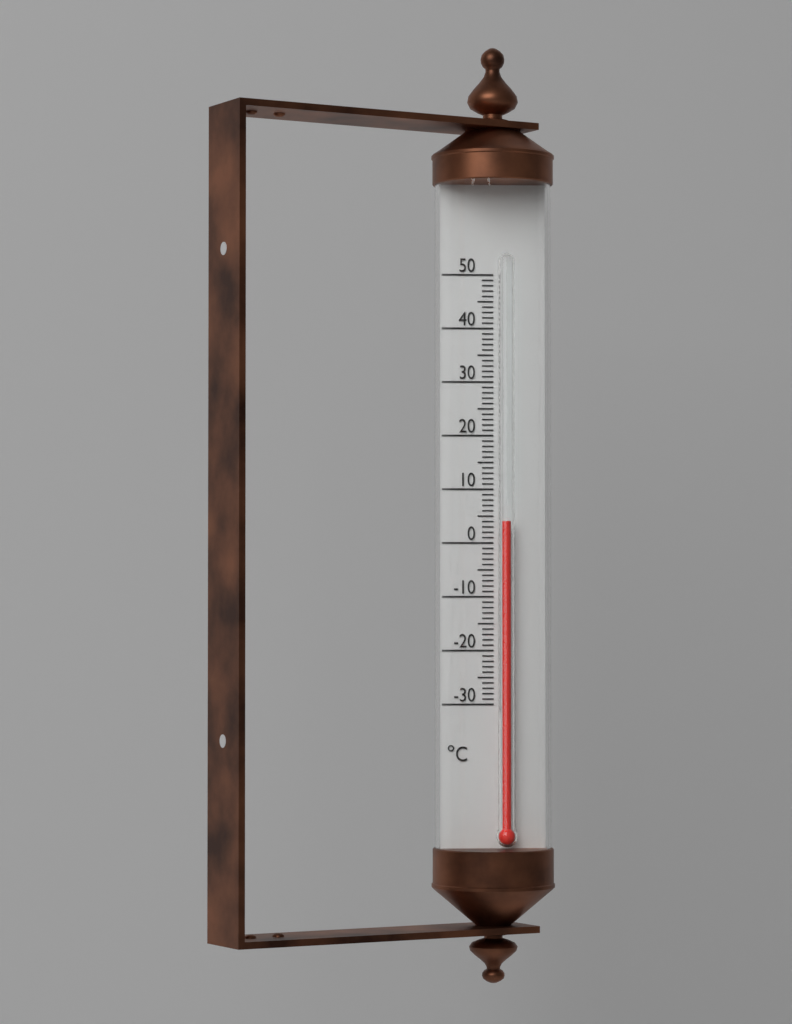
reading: 4 °C
